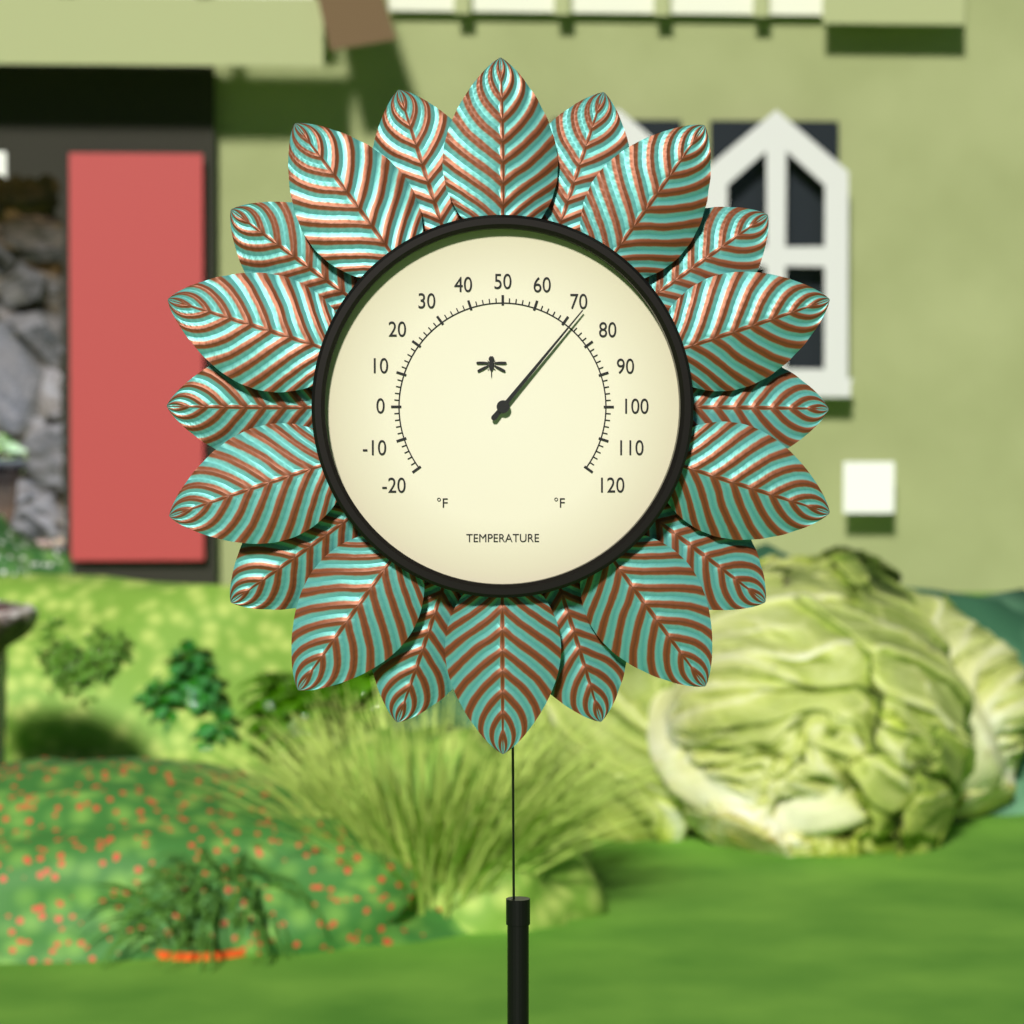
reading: 72 °F
